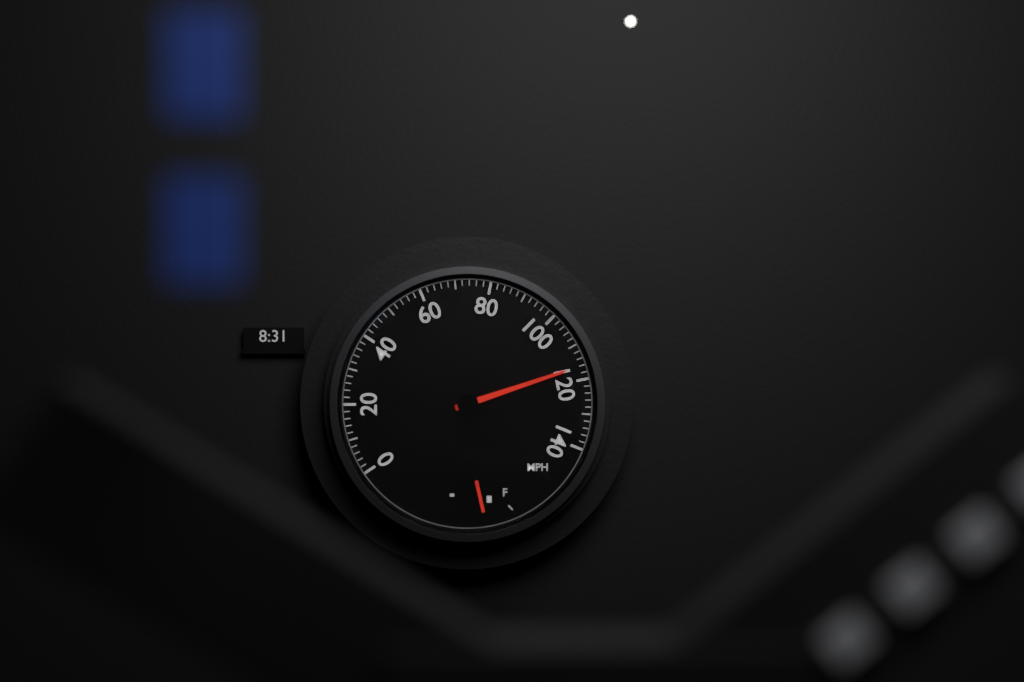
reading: 116 mph
